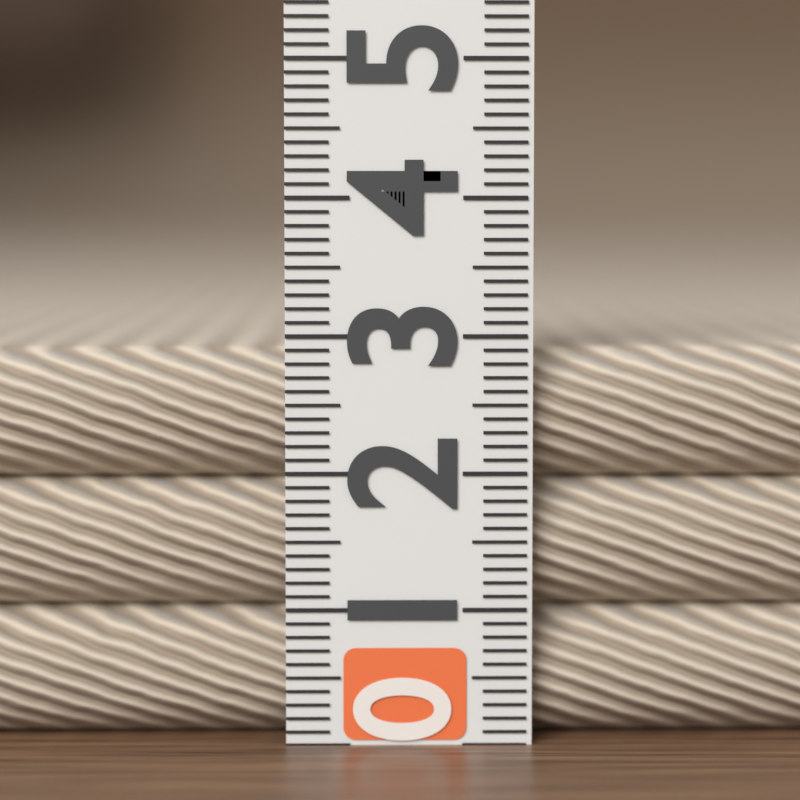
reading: 2.9 (no unit)
